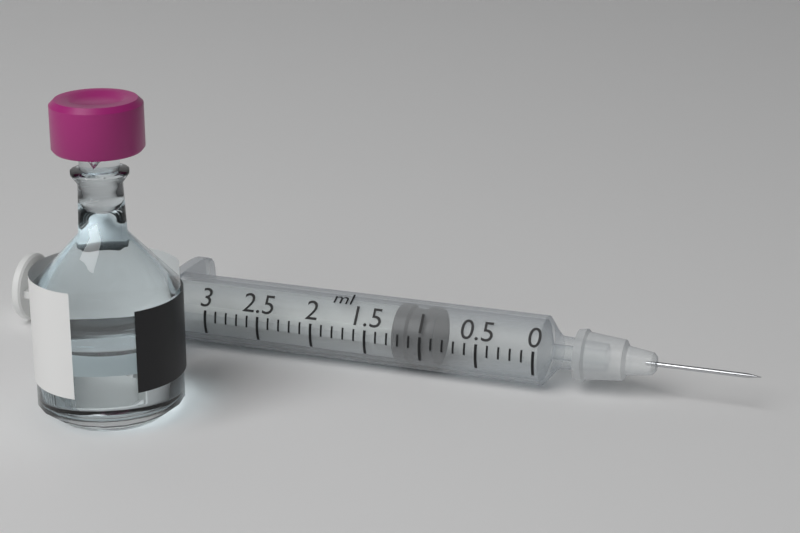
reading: 0.9 ml
